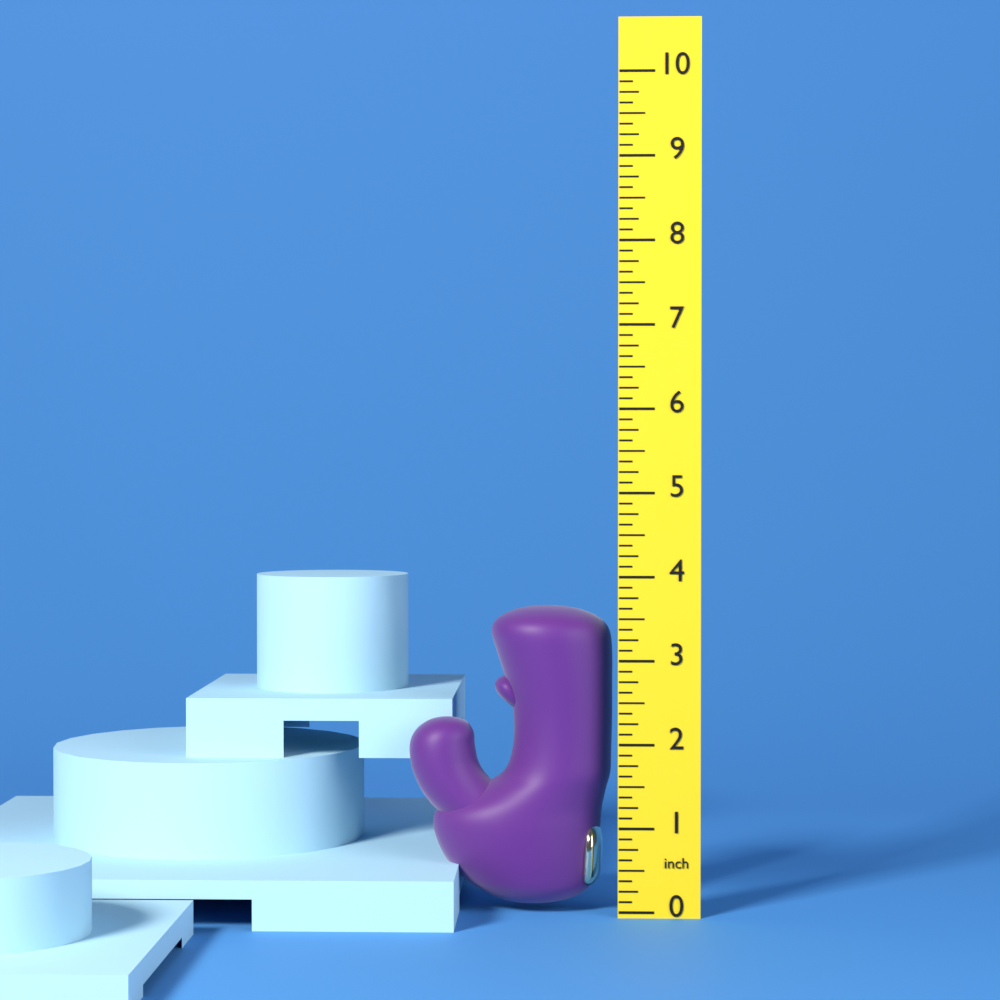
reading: 3.625 inch
